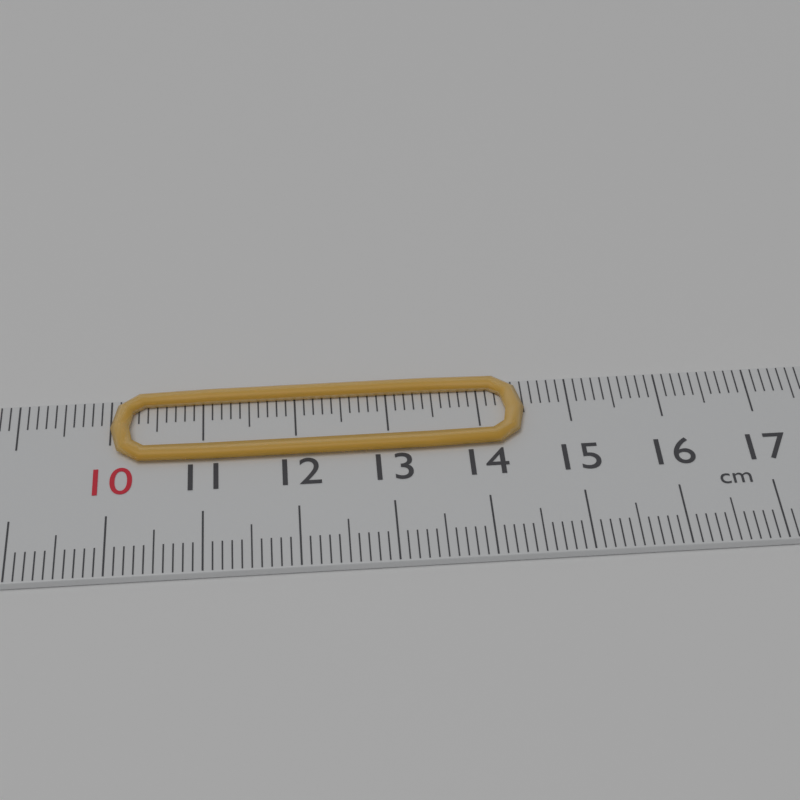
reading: 14.5 cm
